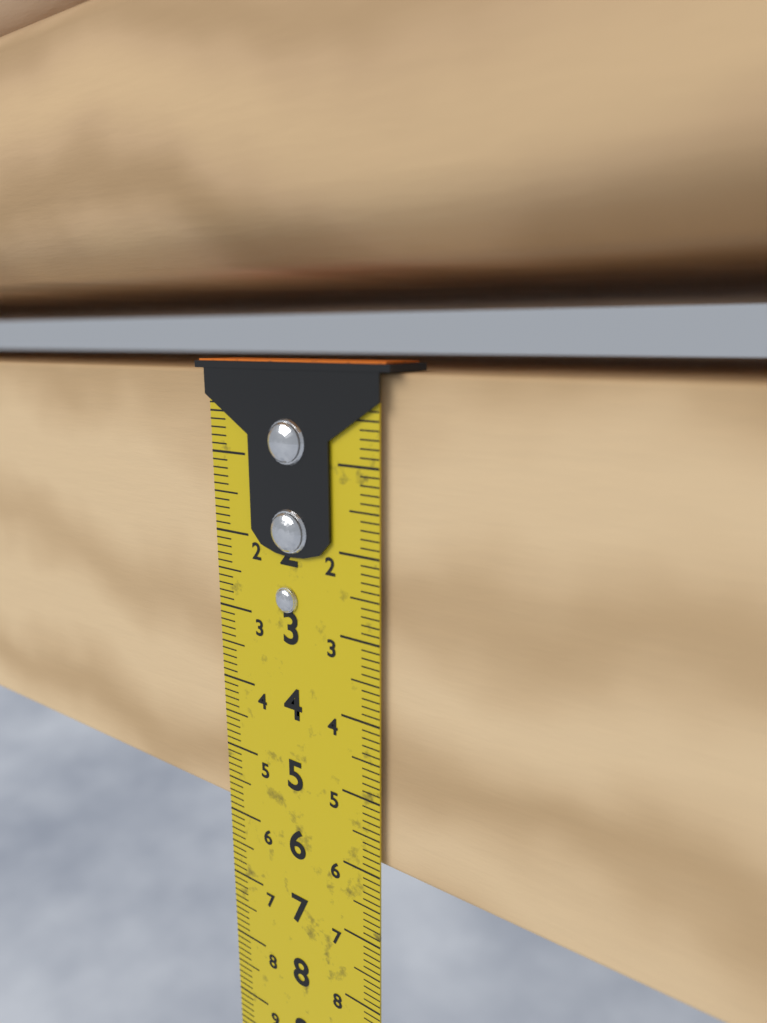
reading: 5.9 cm
